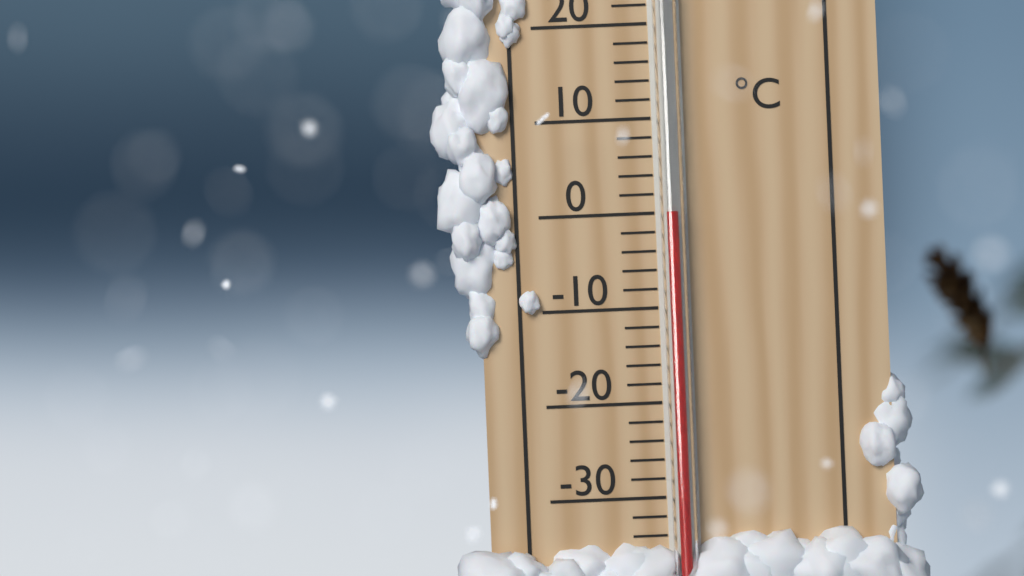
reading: 0 °C
